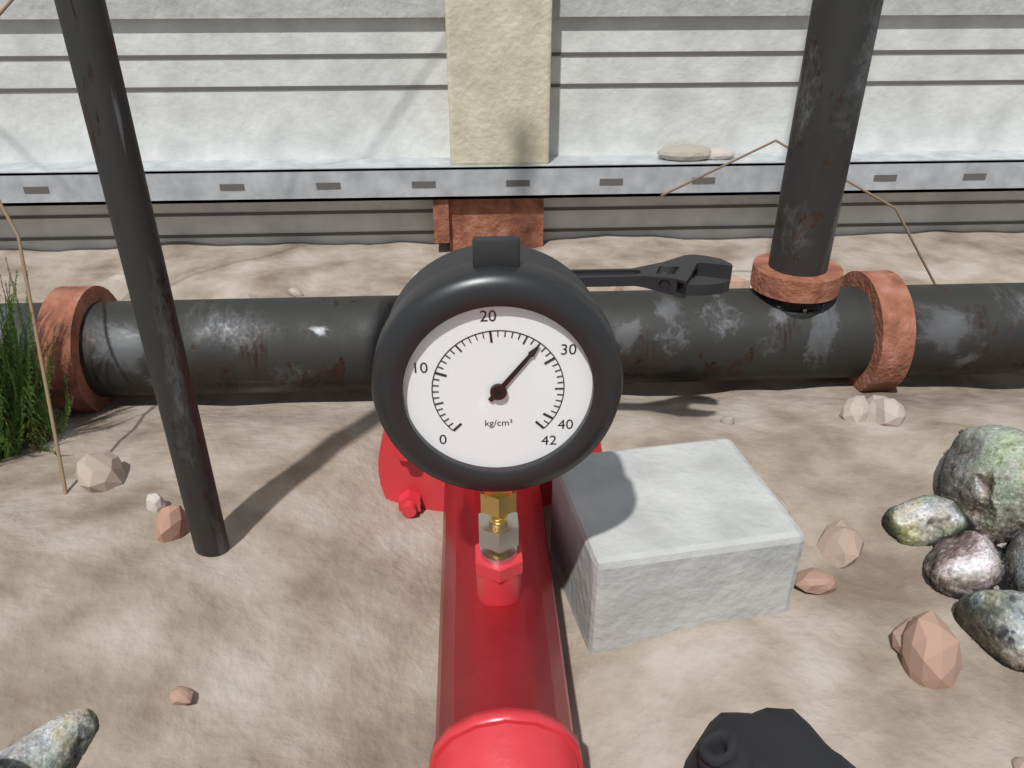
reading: 27 kg/cm²
